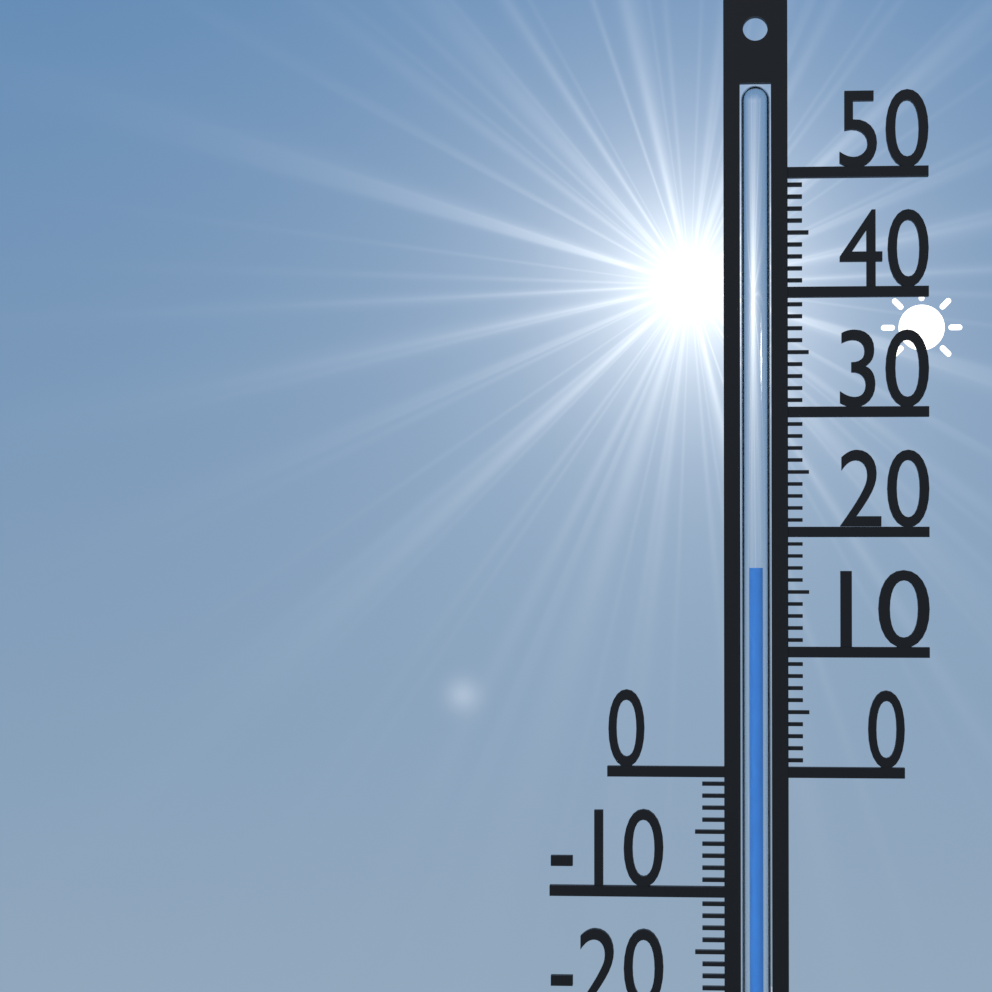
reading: 17 °C
